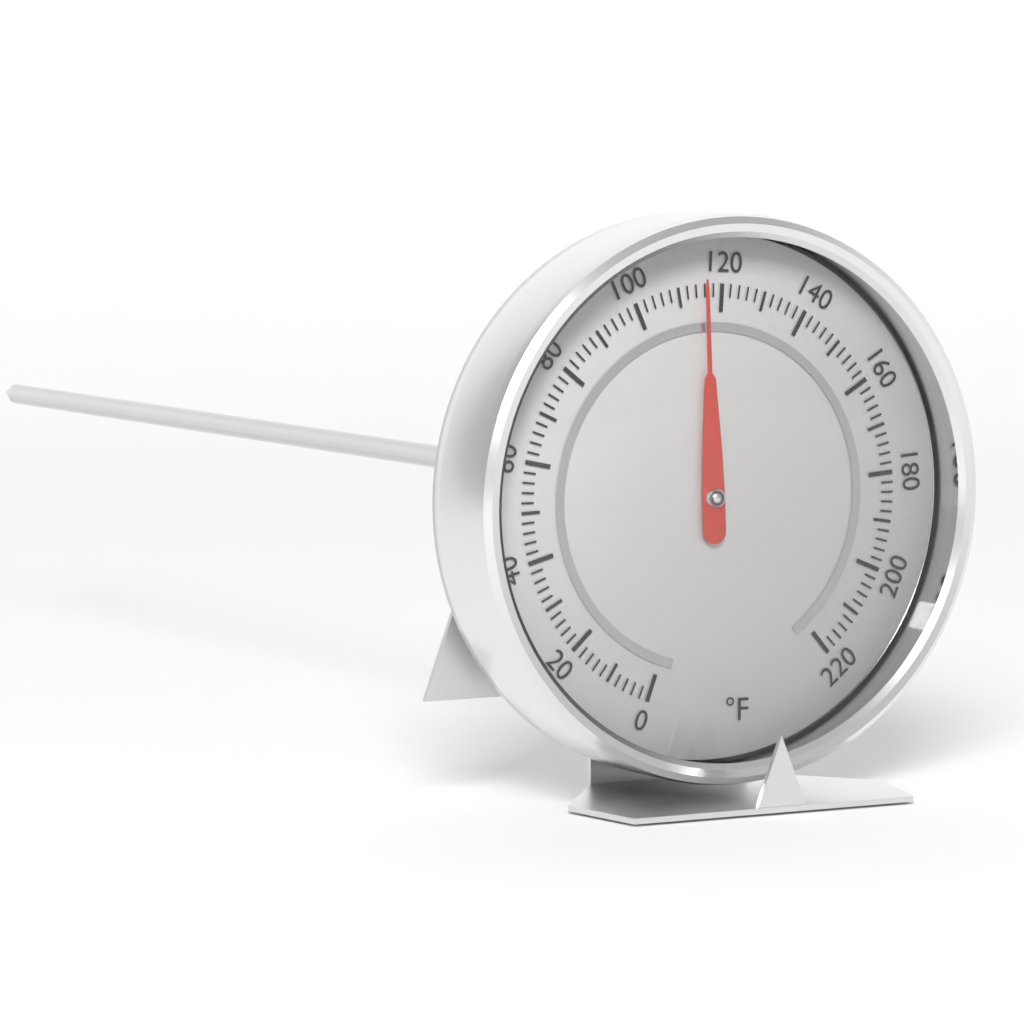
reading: 116 °F
